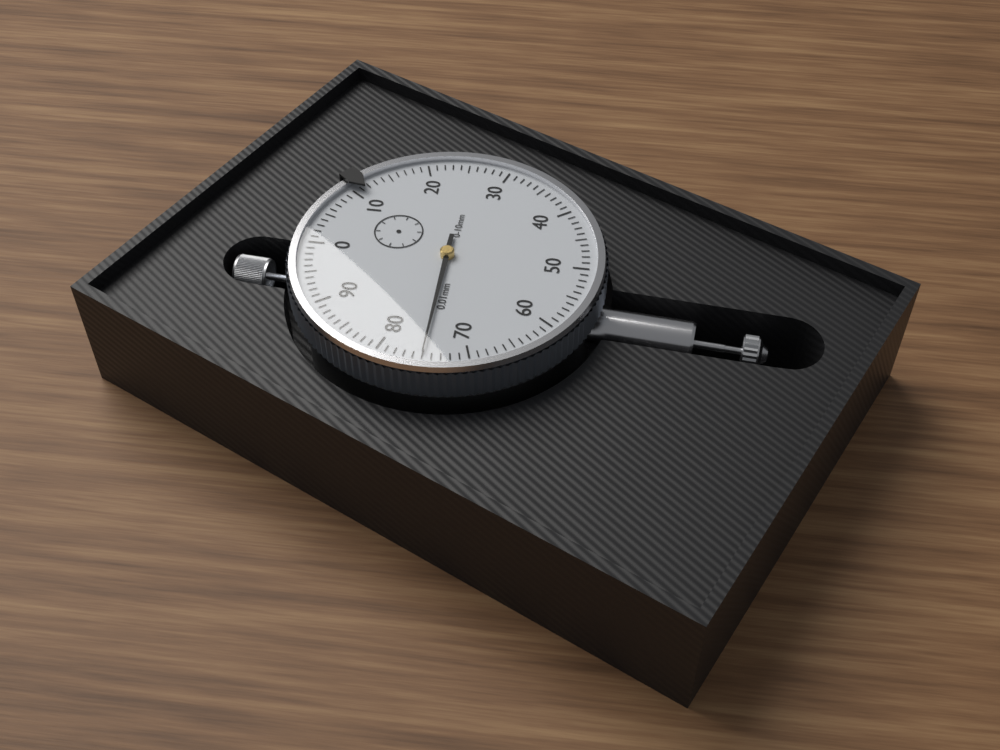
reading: 0.75 mm
